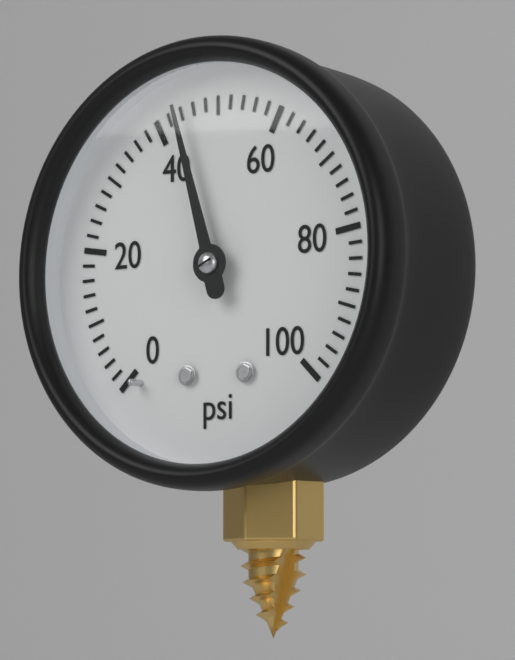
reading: 44 psi
